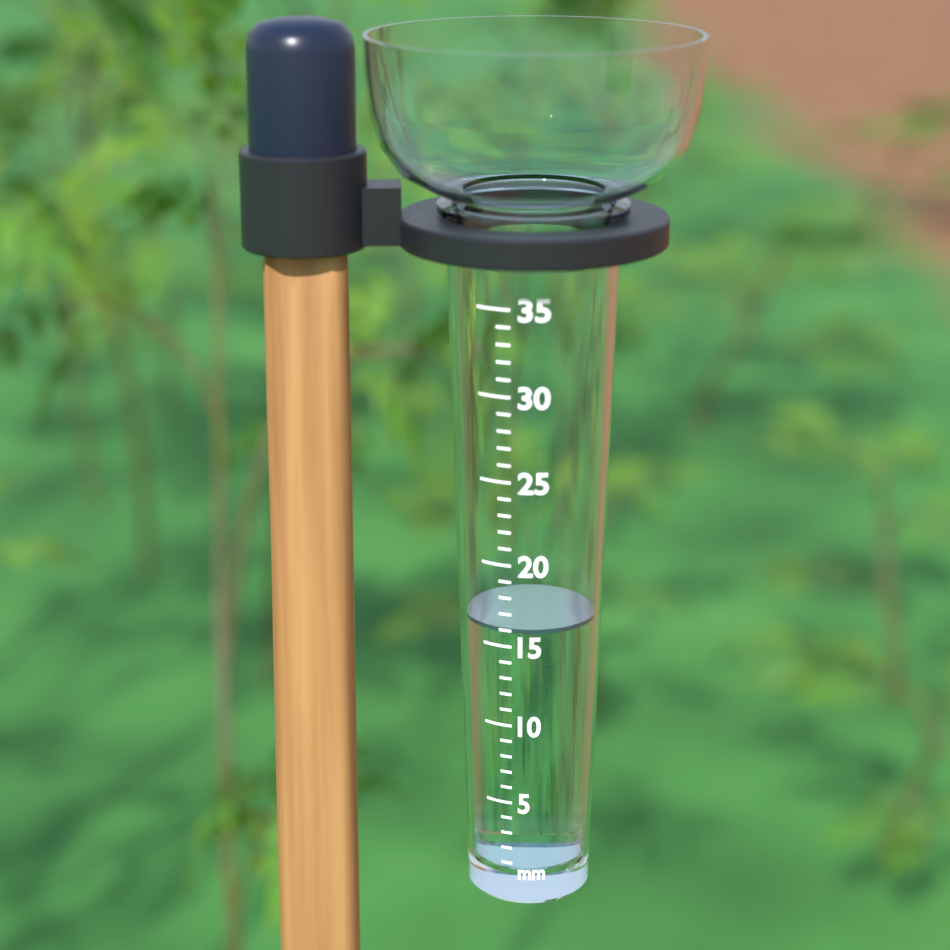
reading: 16 mm
